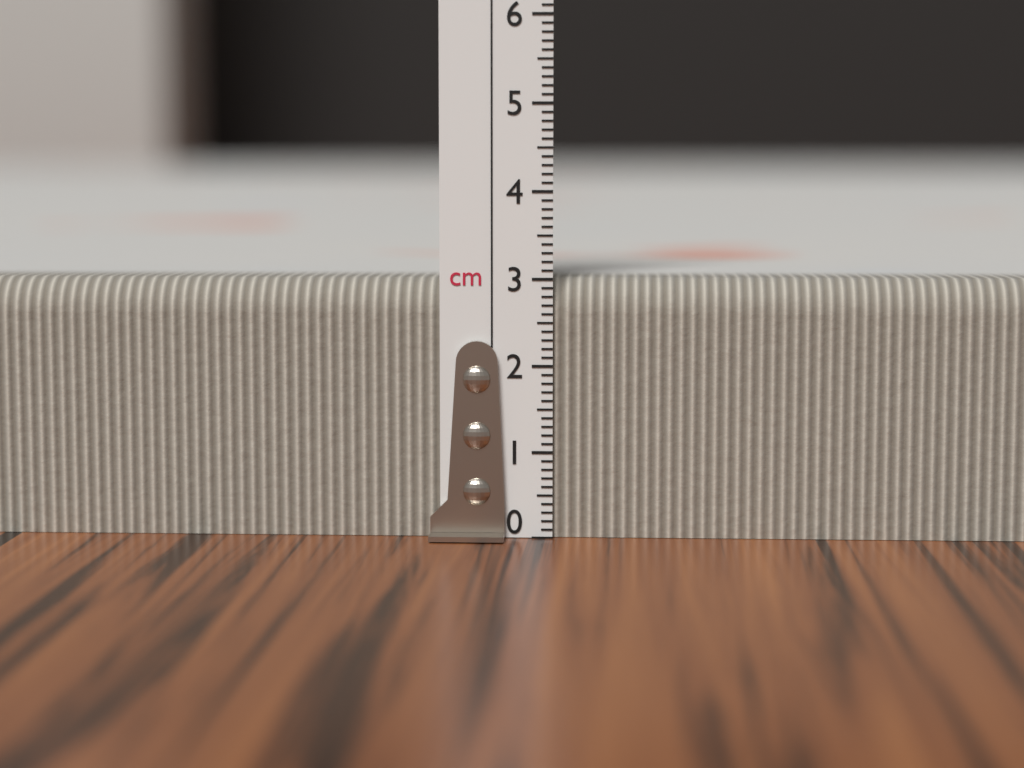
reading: 3.0 cm
